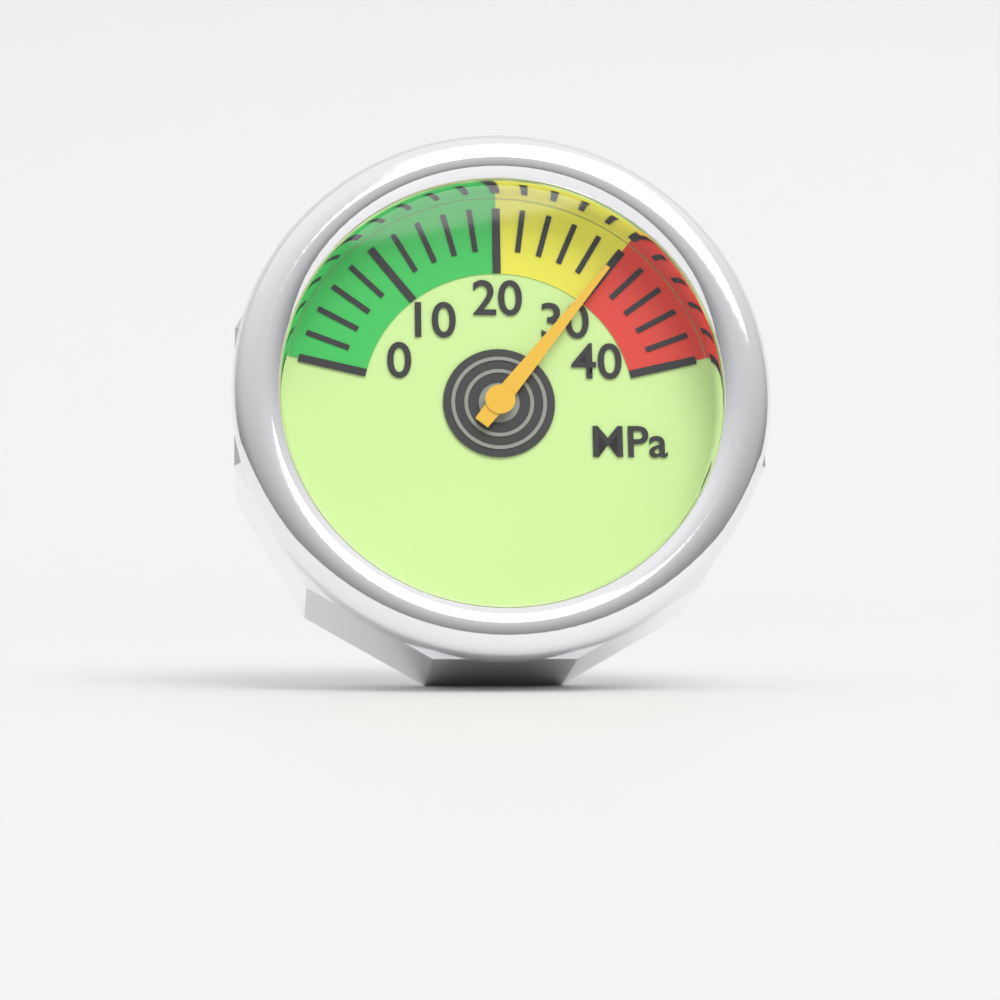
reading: 30 MPa
